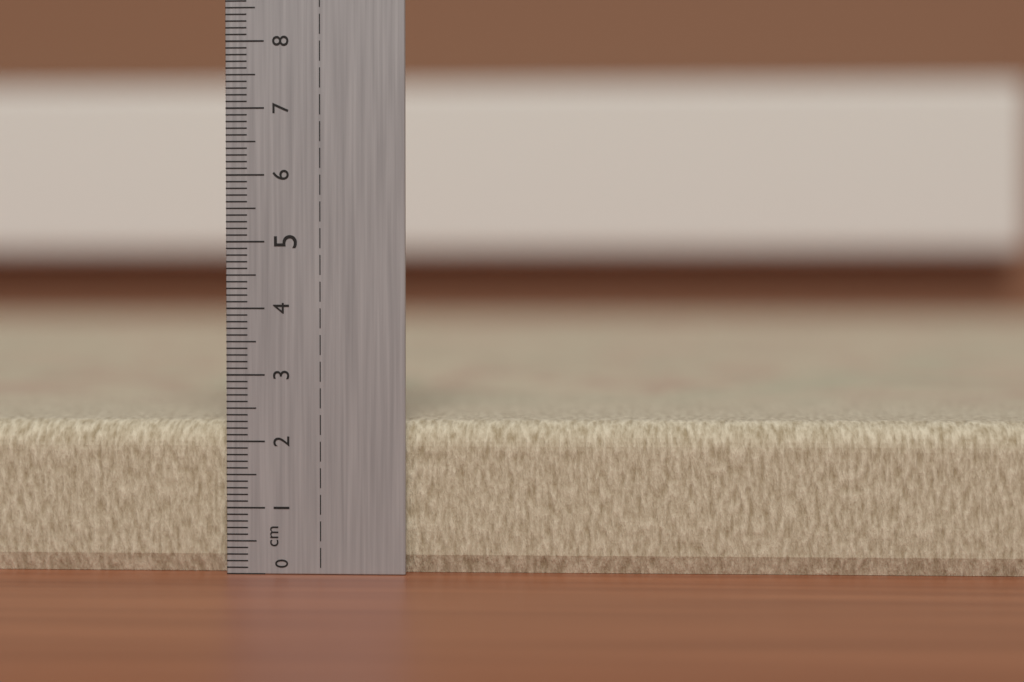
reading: 2.3 cm
